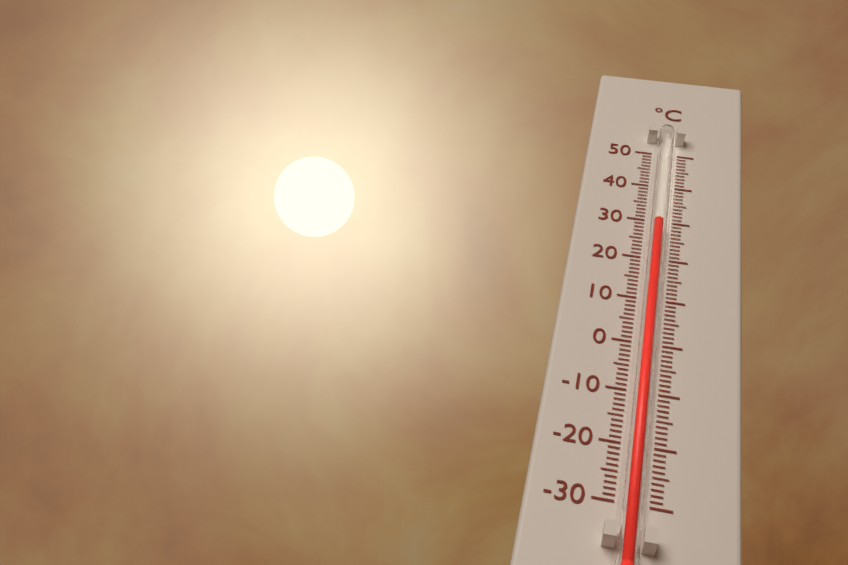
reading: 28 °C
